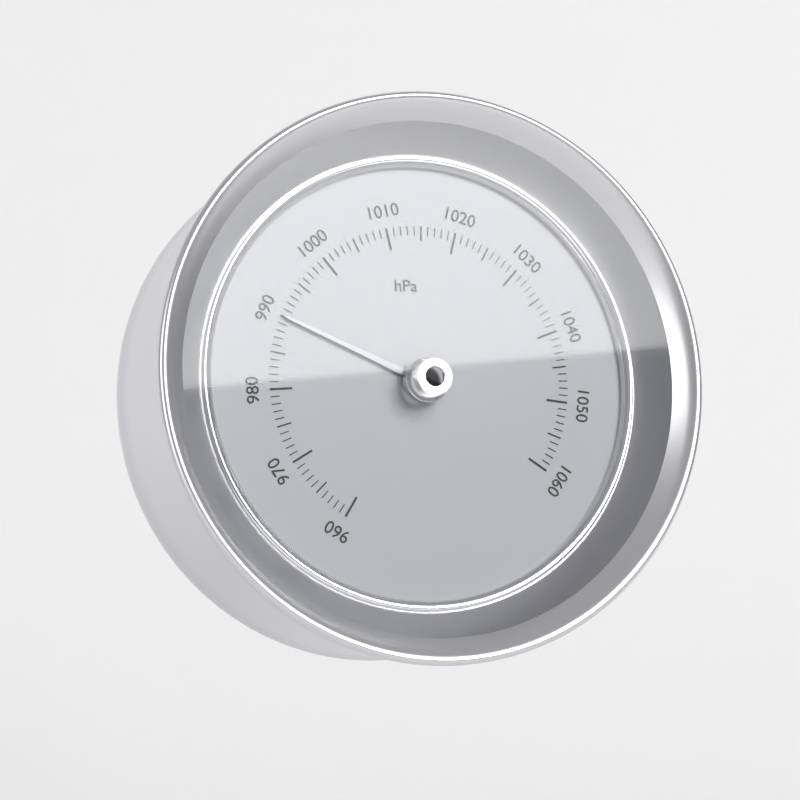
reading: 990 hPa
